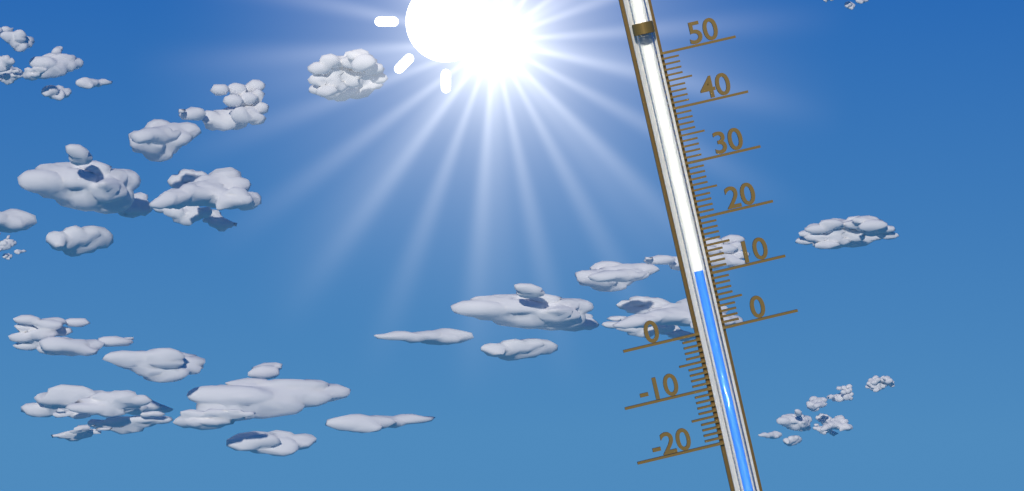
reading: 11 (no unit)
